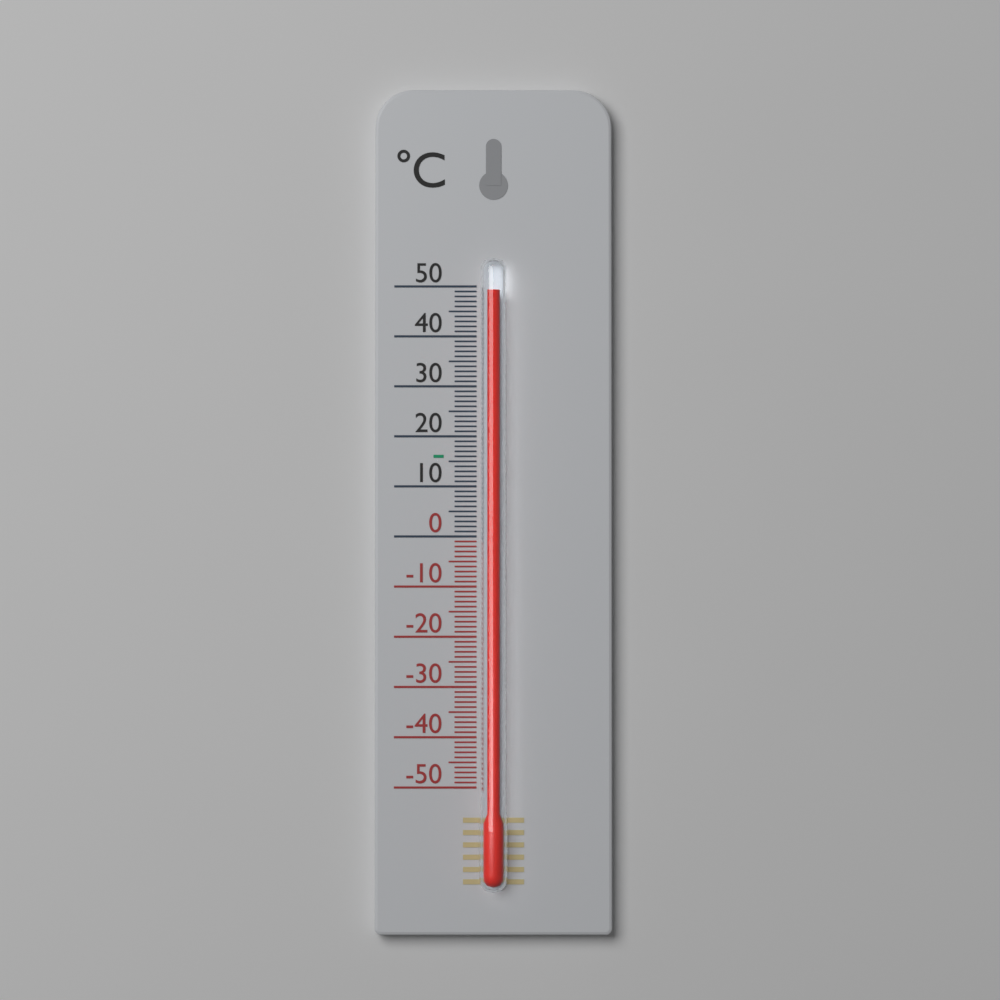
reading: 49 °C
